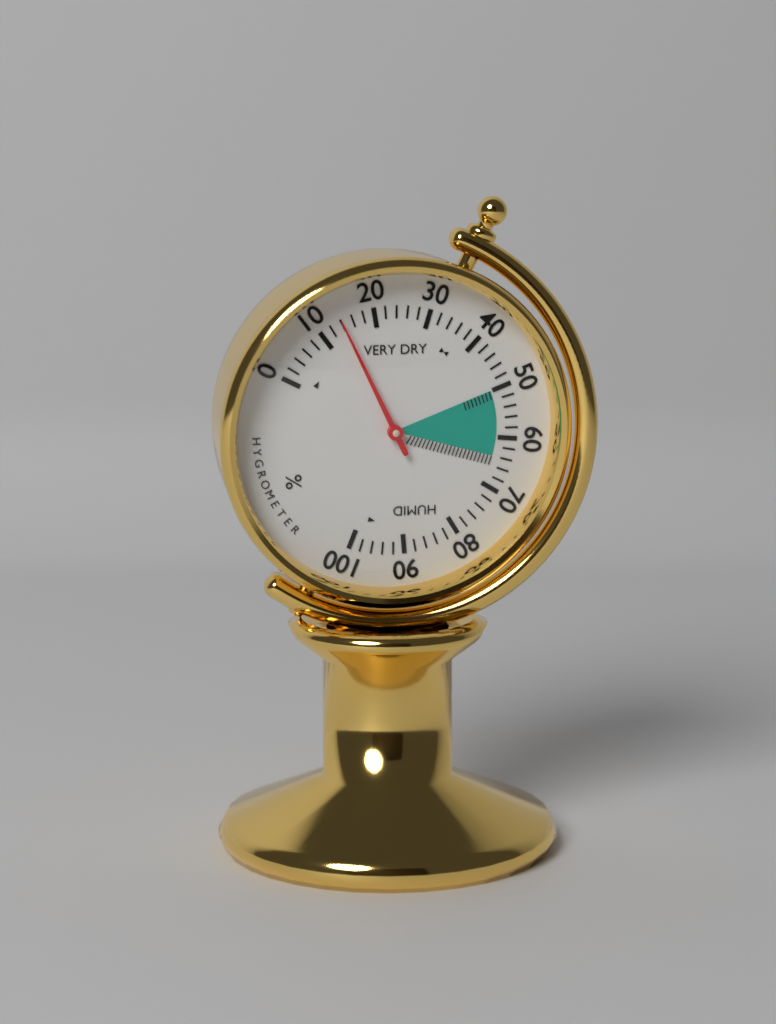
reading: 14 %
